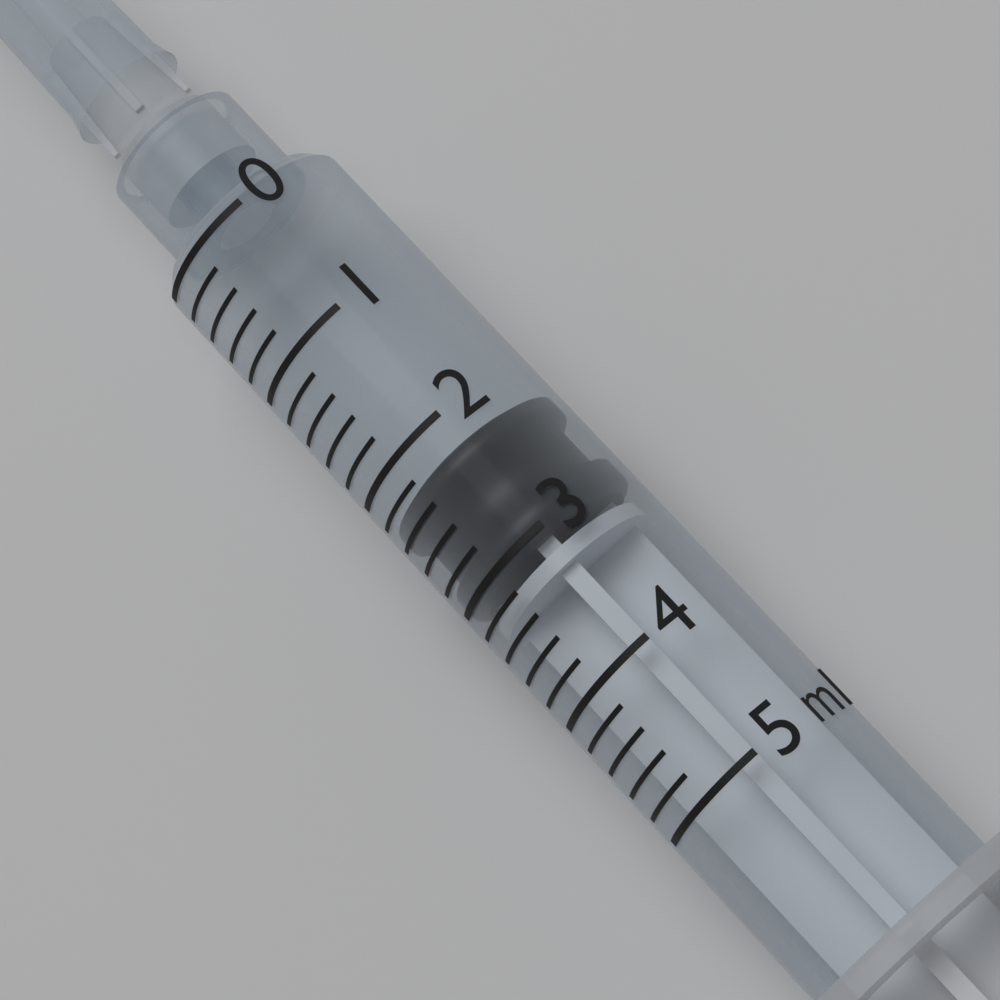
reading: 2.2 ml
